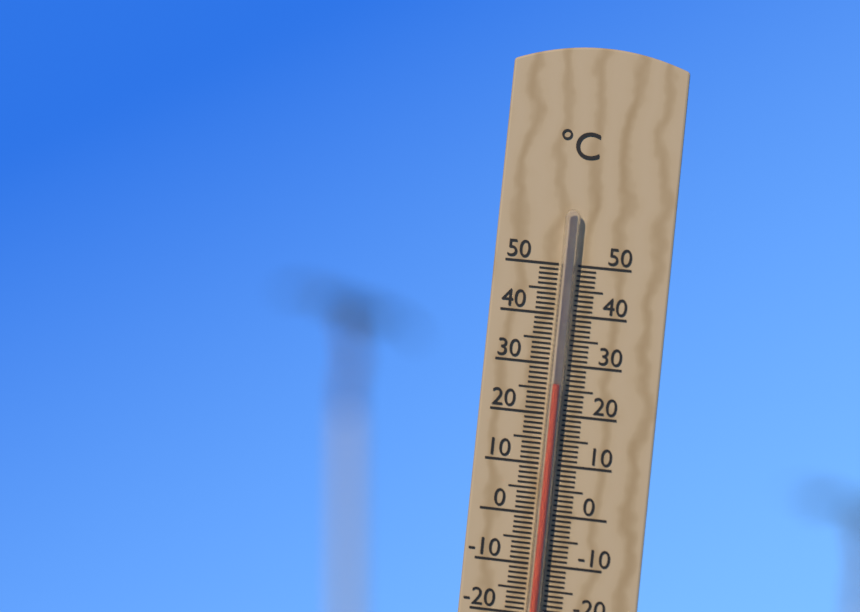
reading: 26 °C
